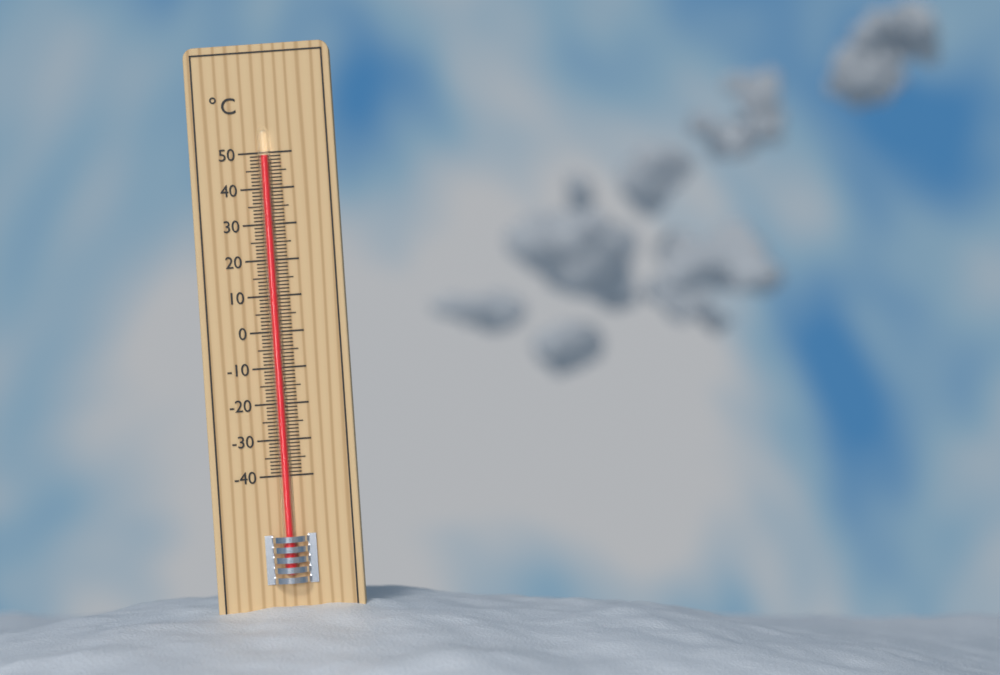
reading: 49 °C
